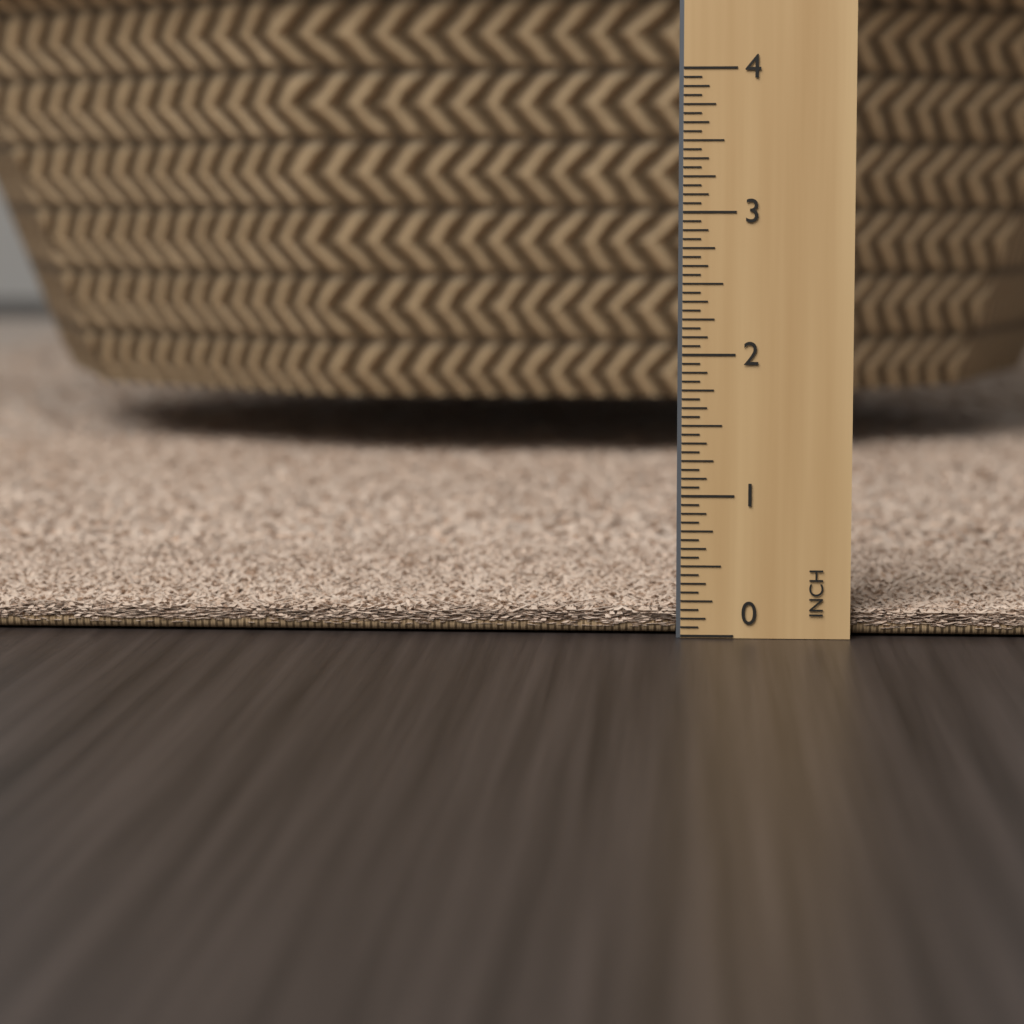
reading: 0.1875 in
